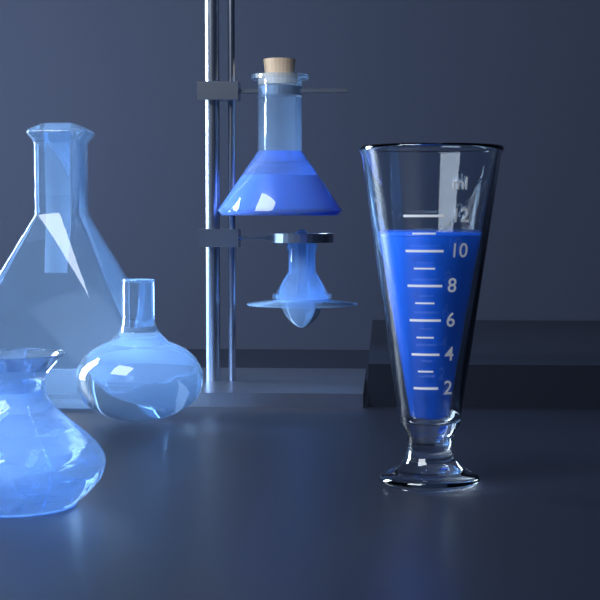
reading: 11 ml
